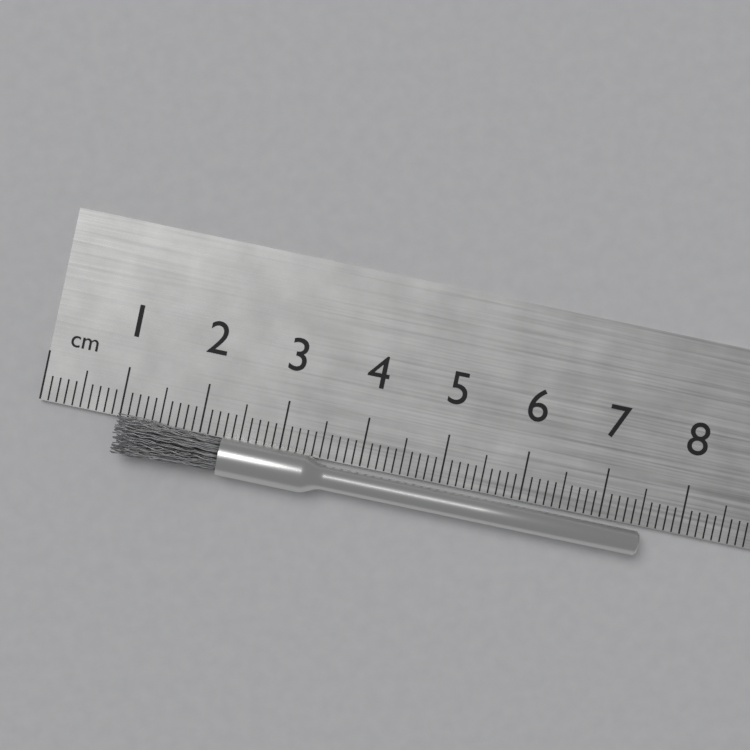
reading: 7.5 cm
